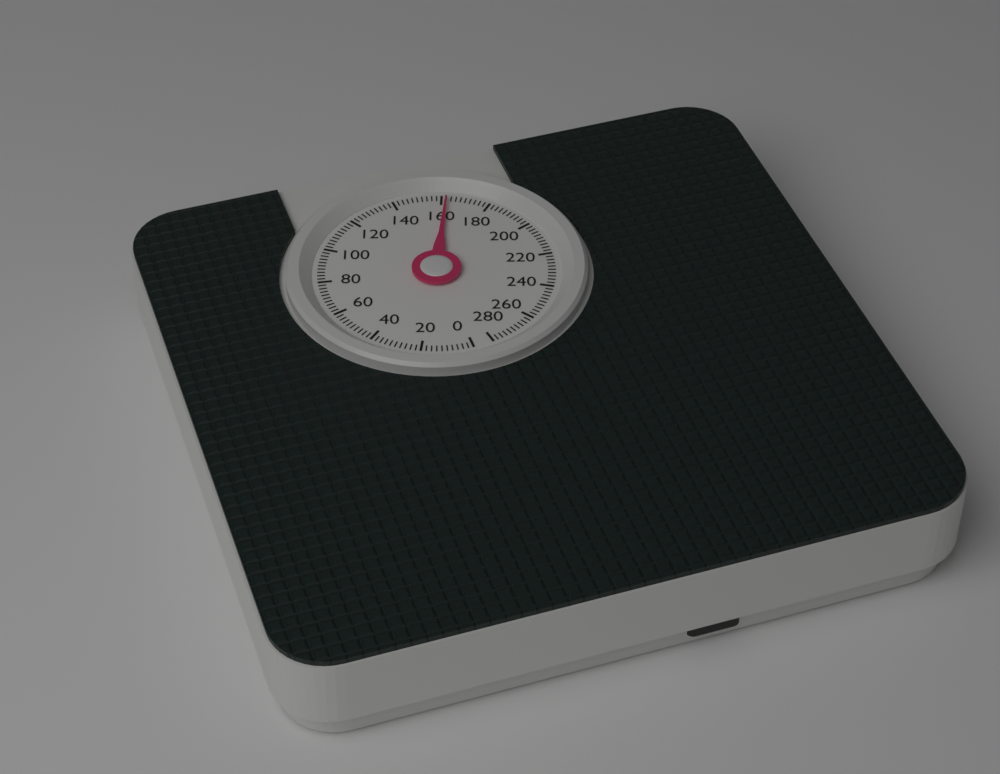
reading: 162 (no unit)
